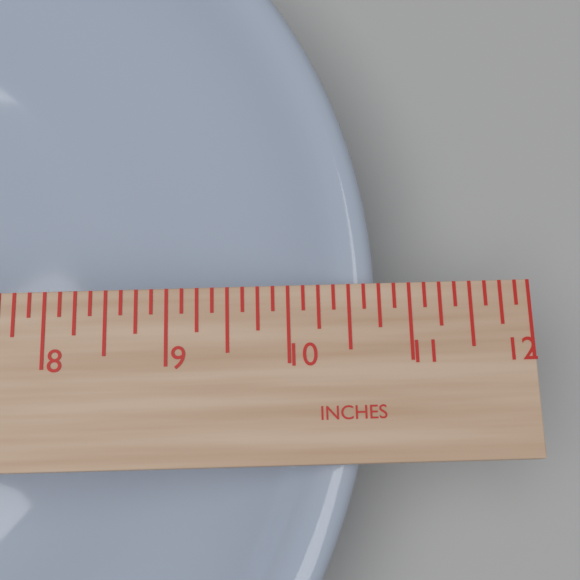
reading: 10.750 in
